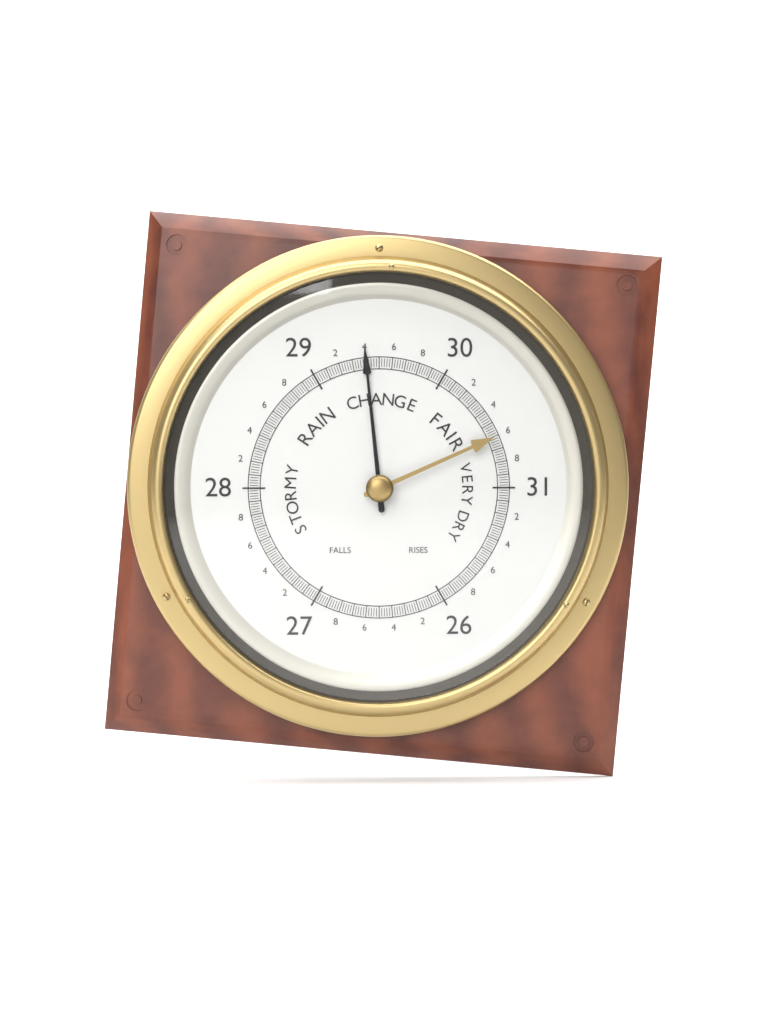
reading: 29.40 (no unit)
